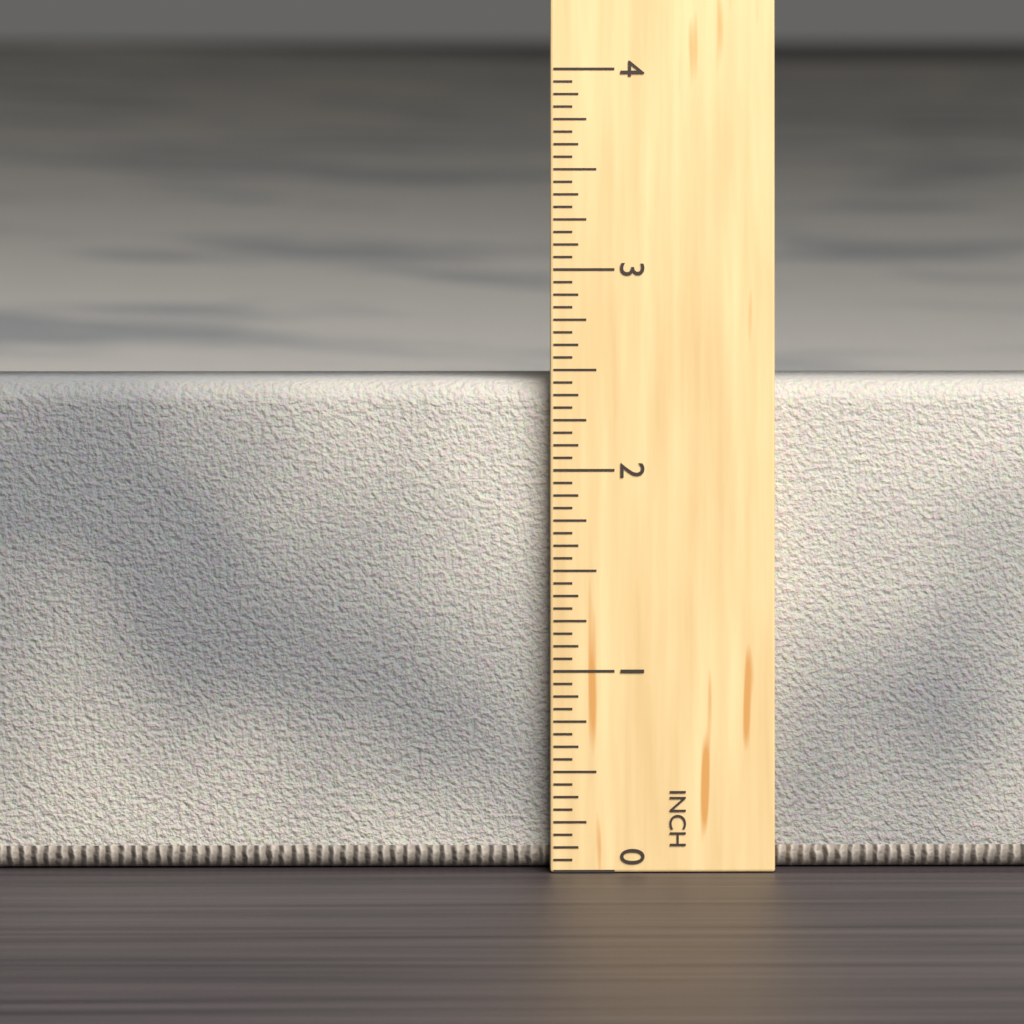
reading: 2.4375 in
